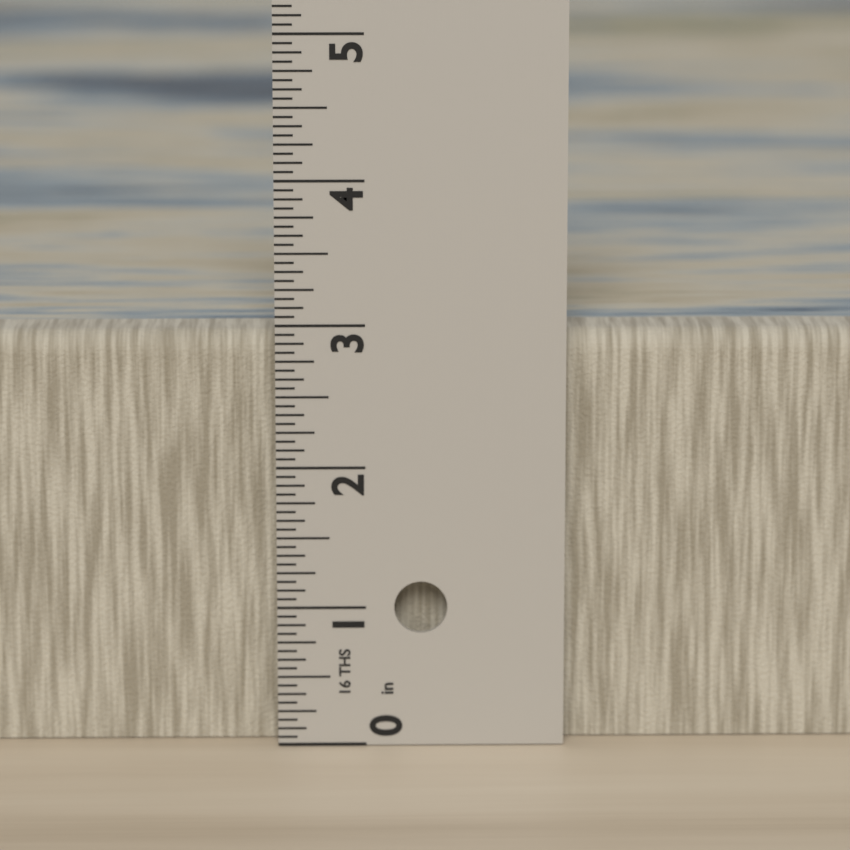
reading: 2.9375 in
